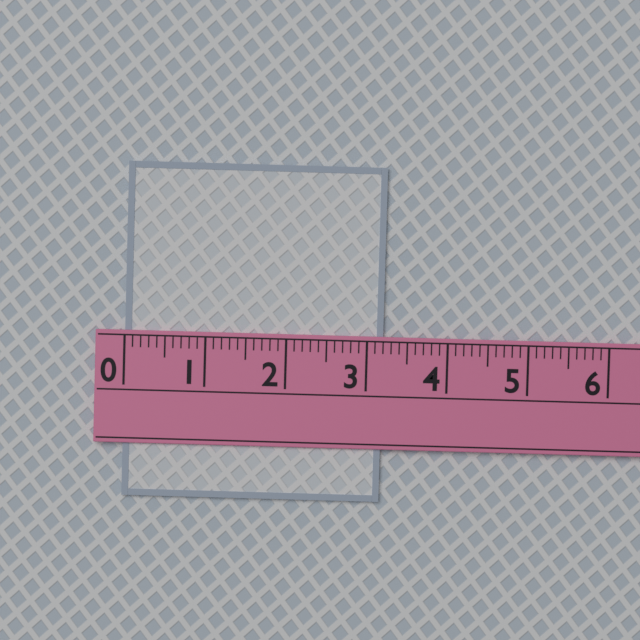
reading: 3.2 (no unit)
